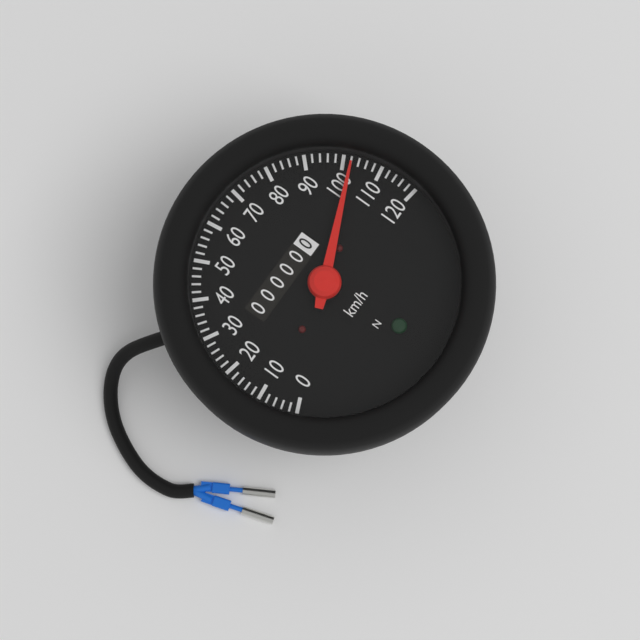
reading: 102 km/h
